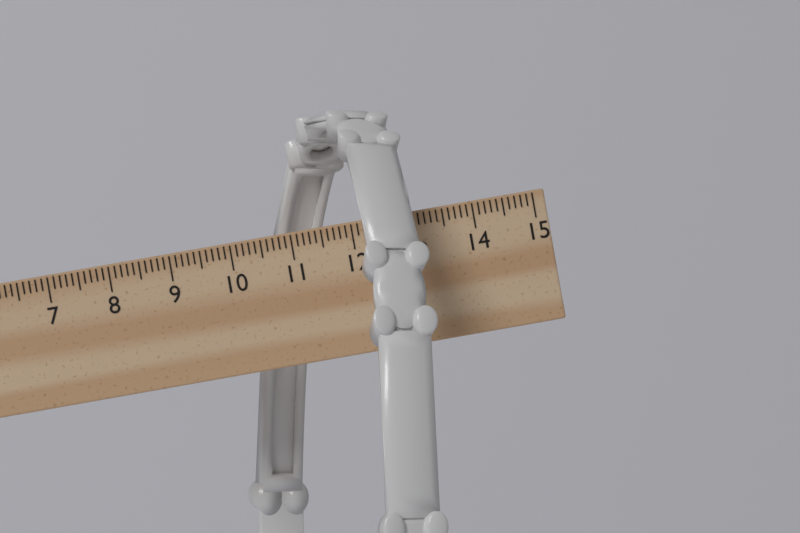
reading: 13.1 cm
